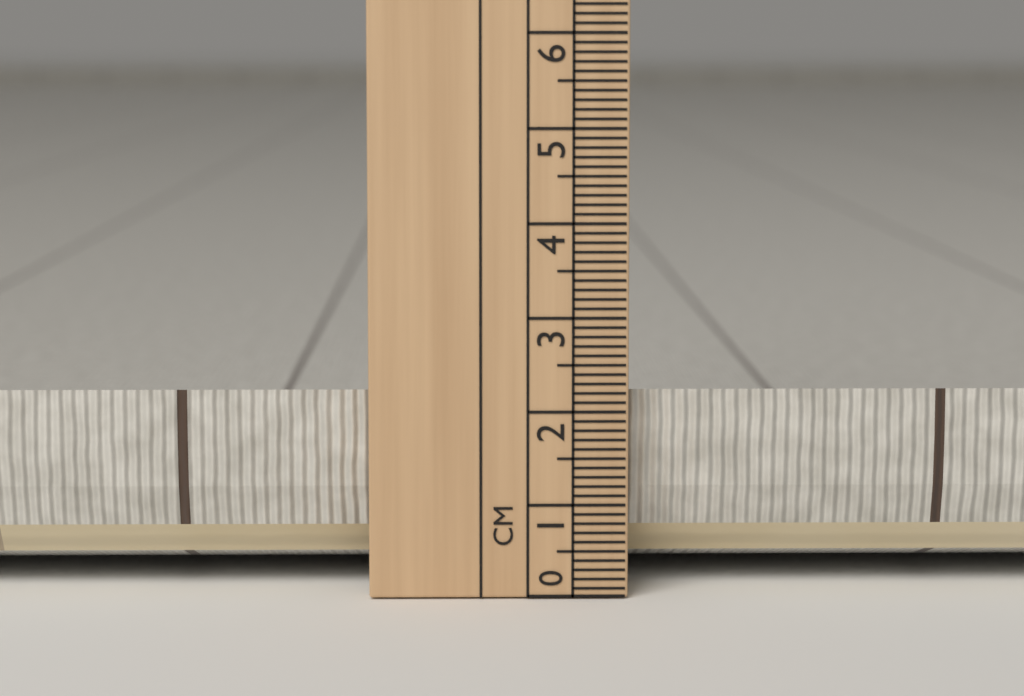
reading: 2.2 cm
